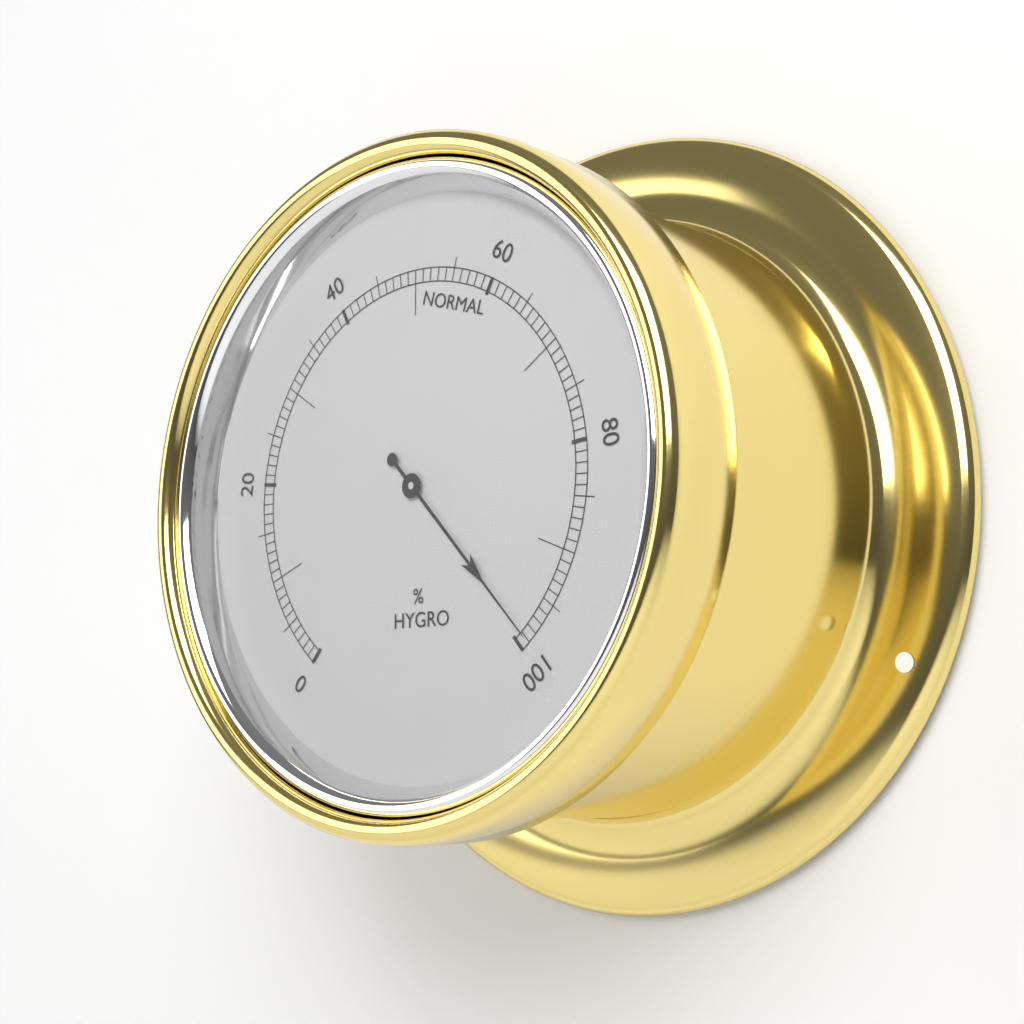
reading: 99 %
